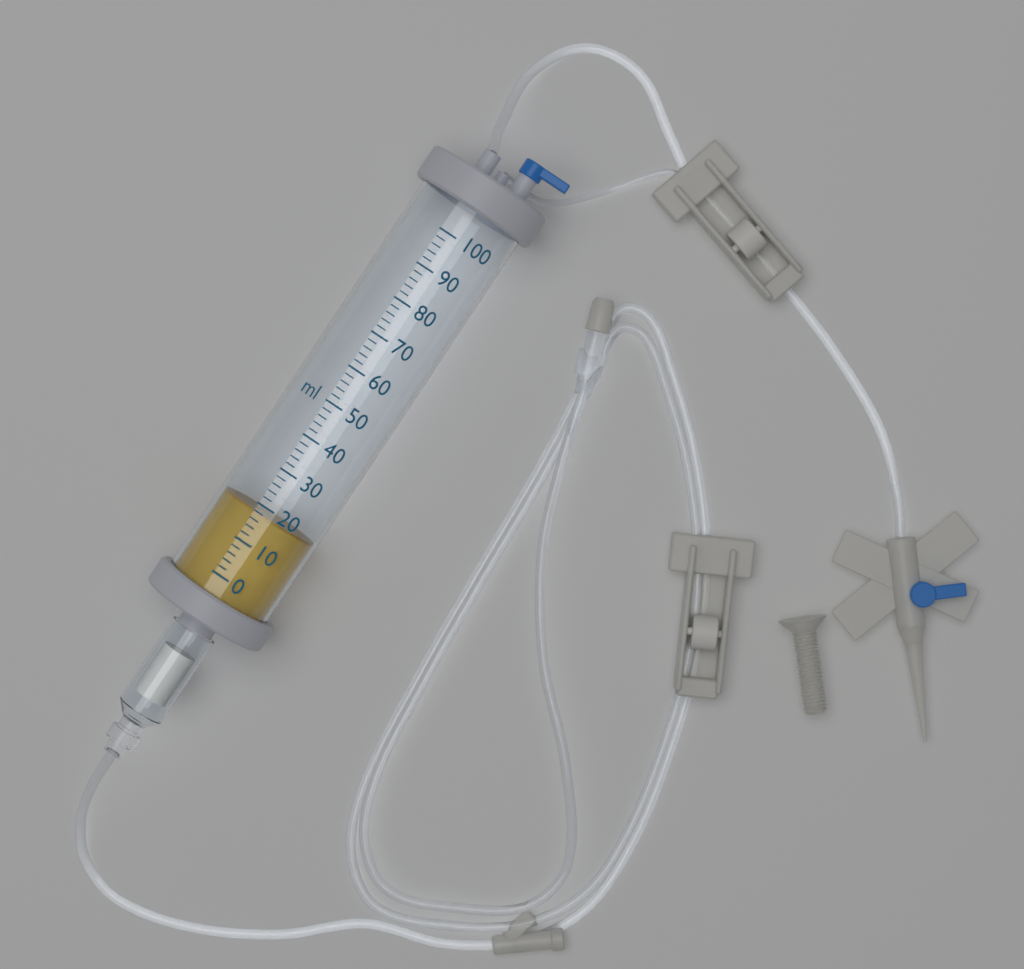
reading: 18 ml
